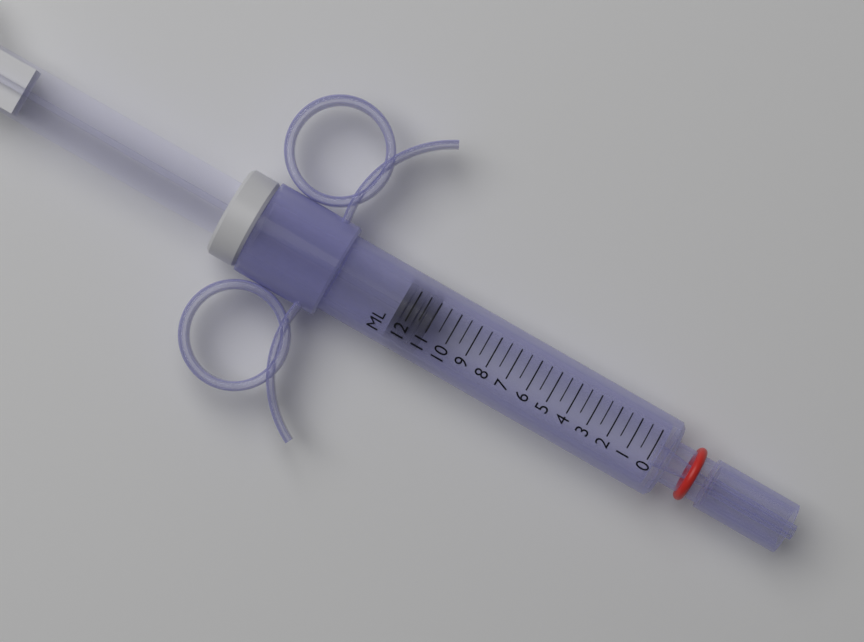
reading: 11.0 ml
